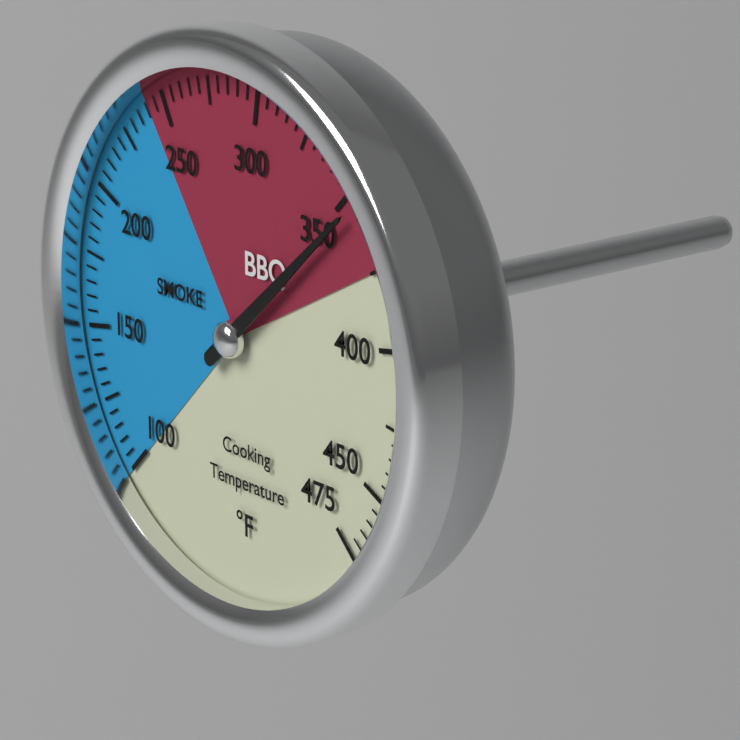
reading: 355 °F
